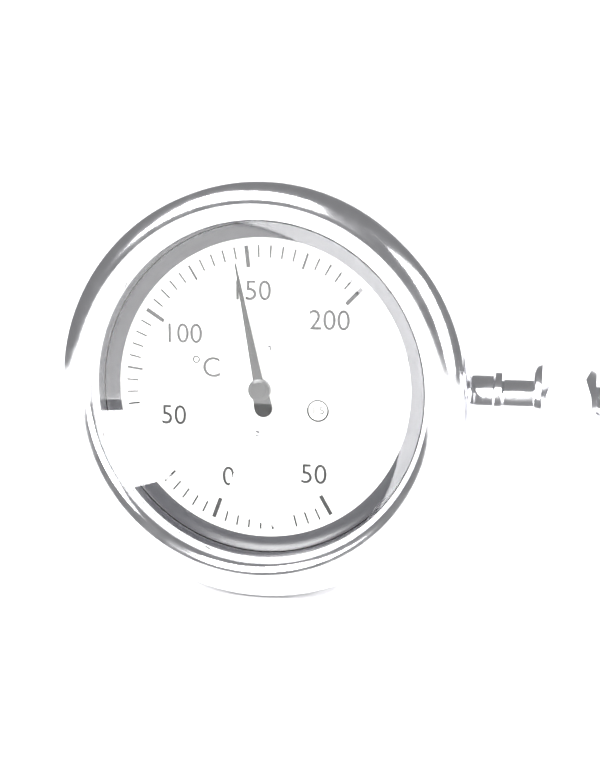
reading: 145 °C
